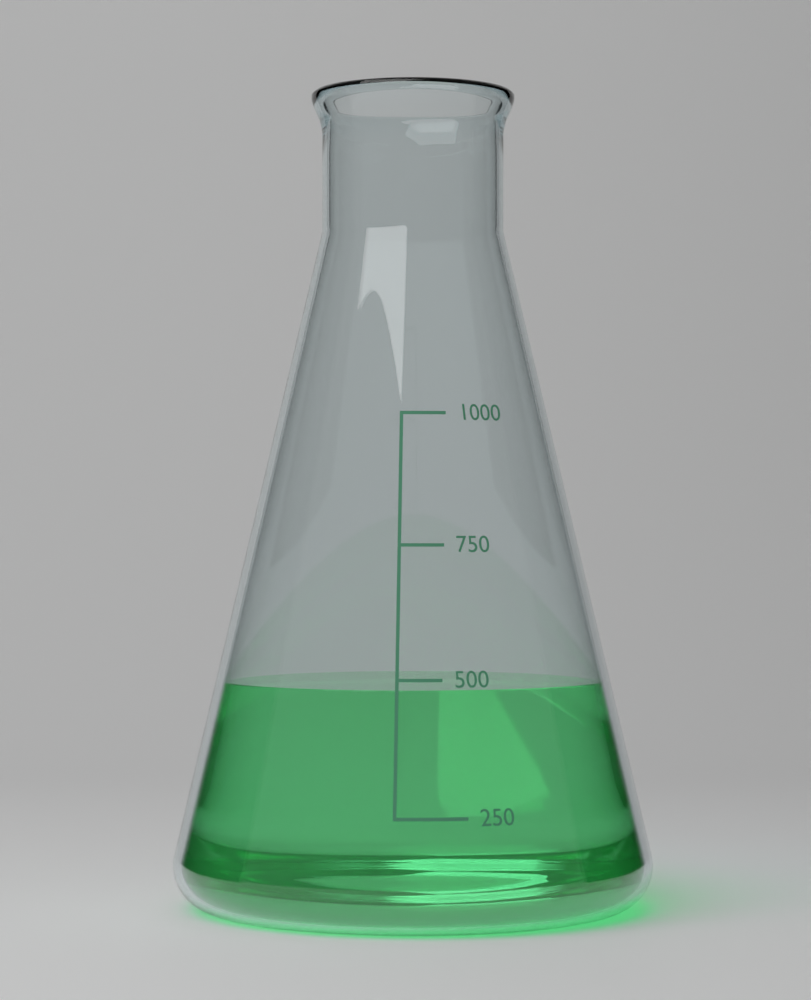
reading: 480 (no unit)
